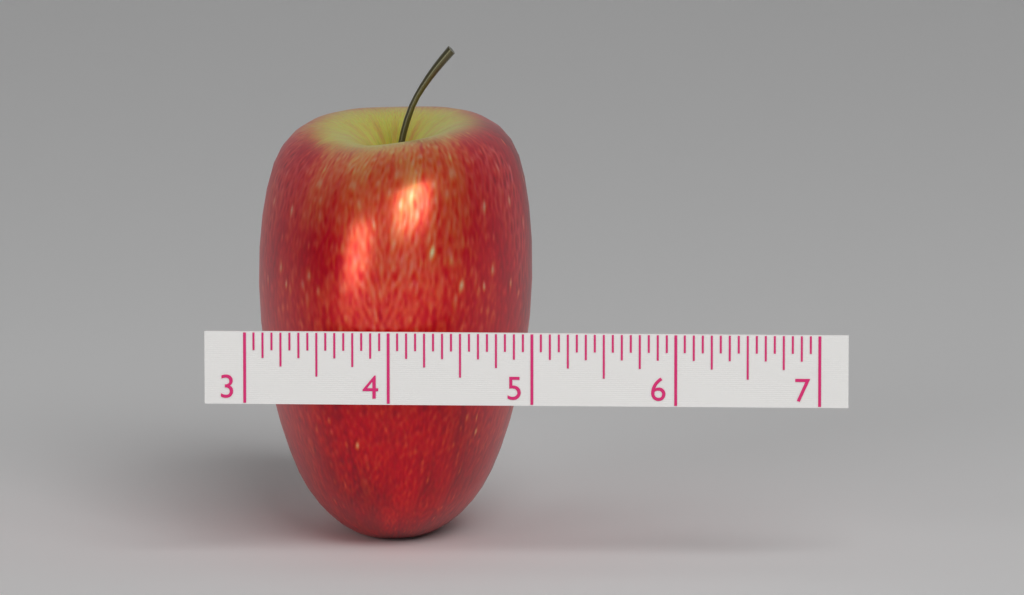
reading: 4.9375 (no unit)
